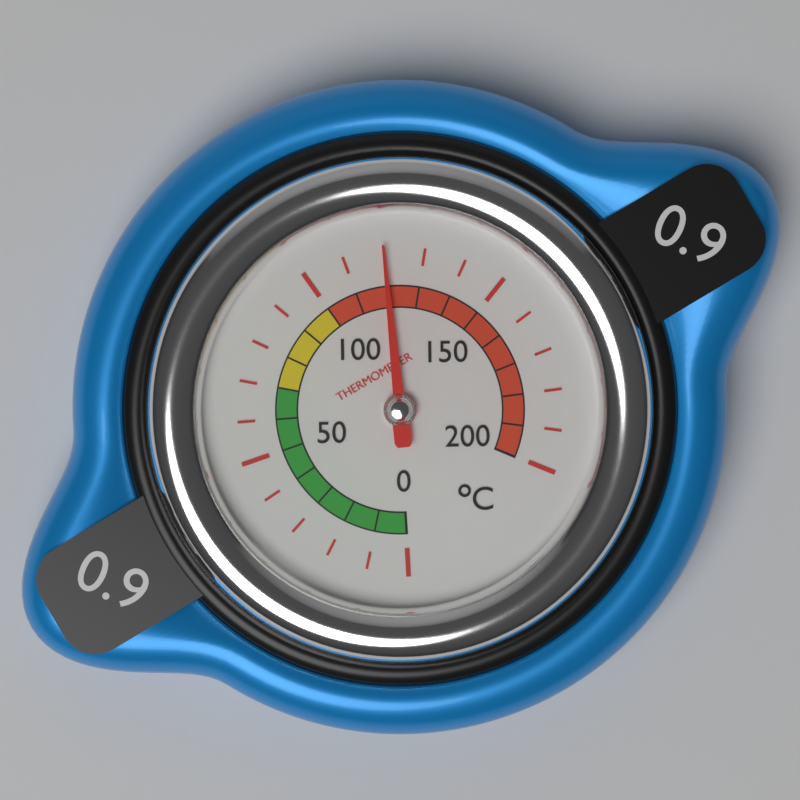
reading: 120 °C
